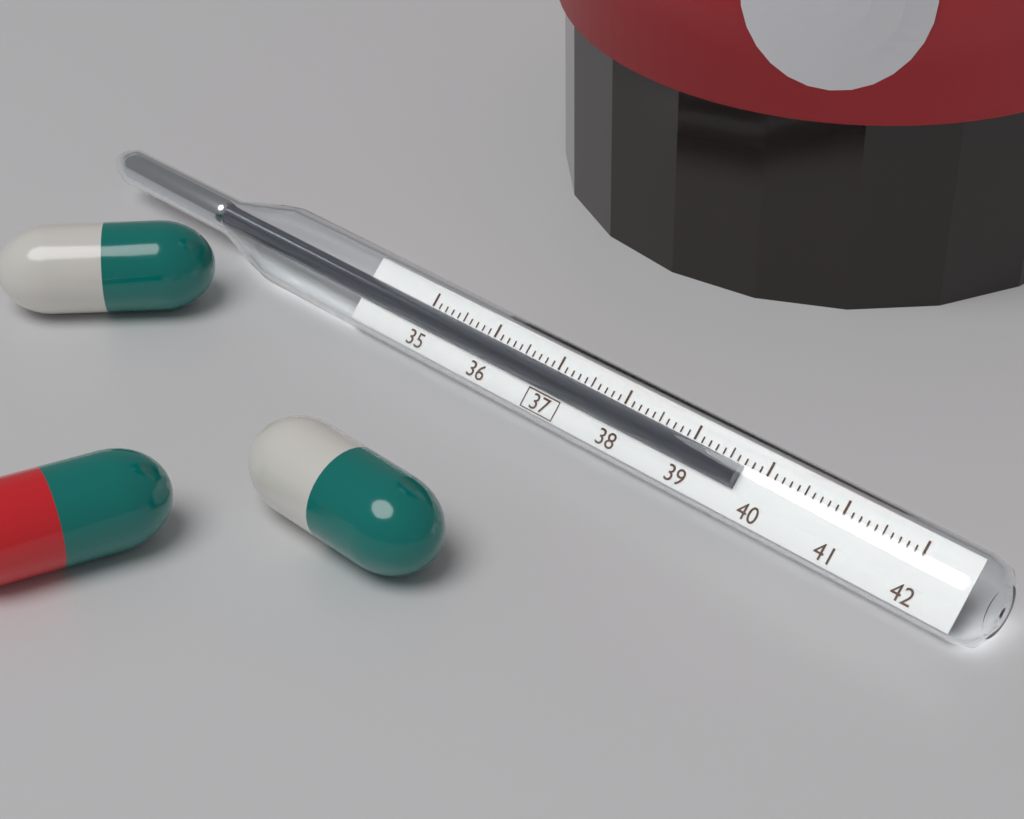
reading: 39.7 (no unit)
